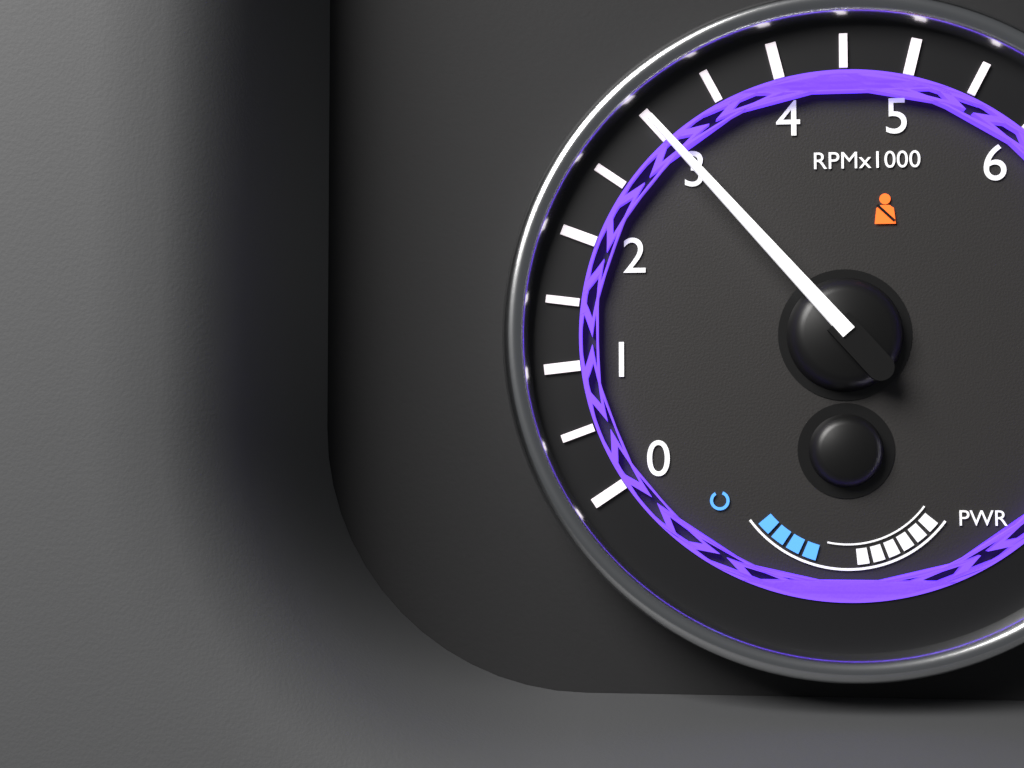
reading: 3000 RPM
